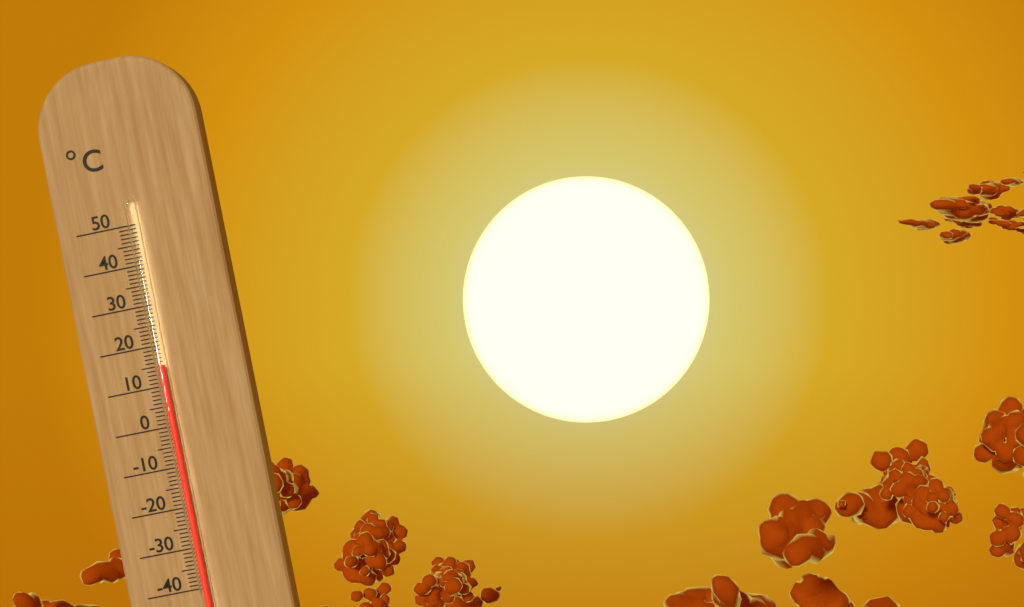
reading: 15 °C
